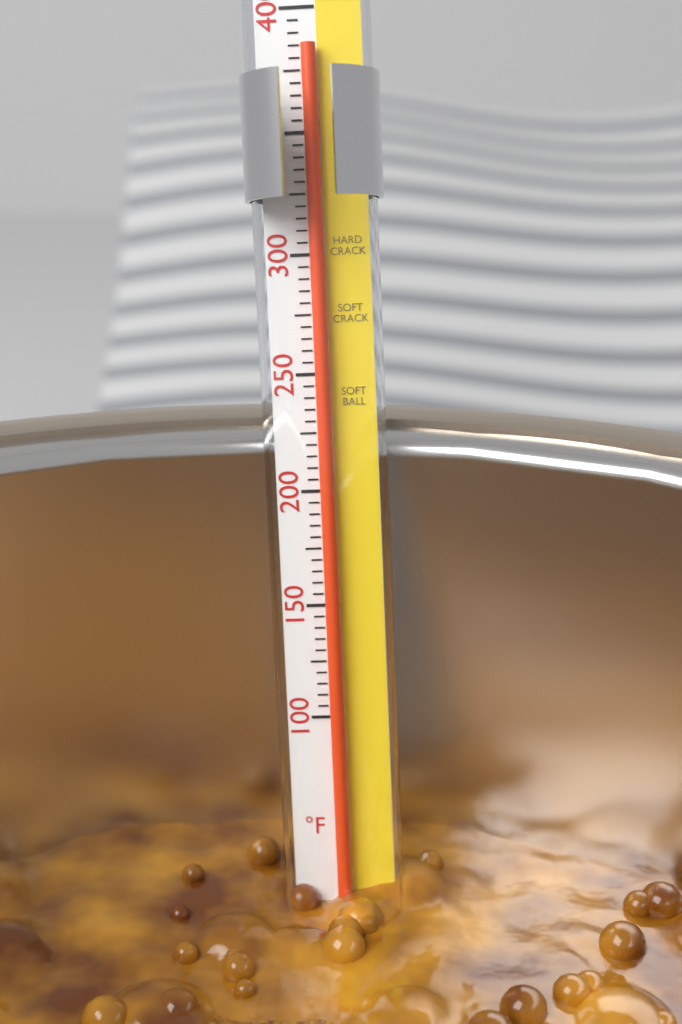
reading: 385 °F
